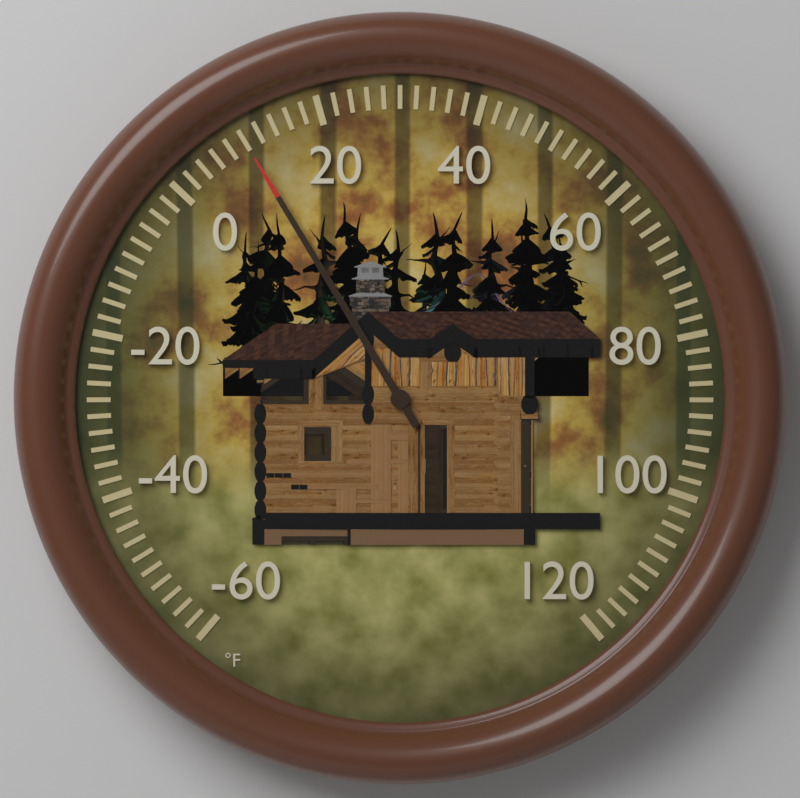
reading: 10 °F
